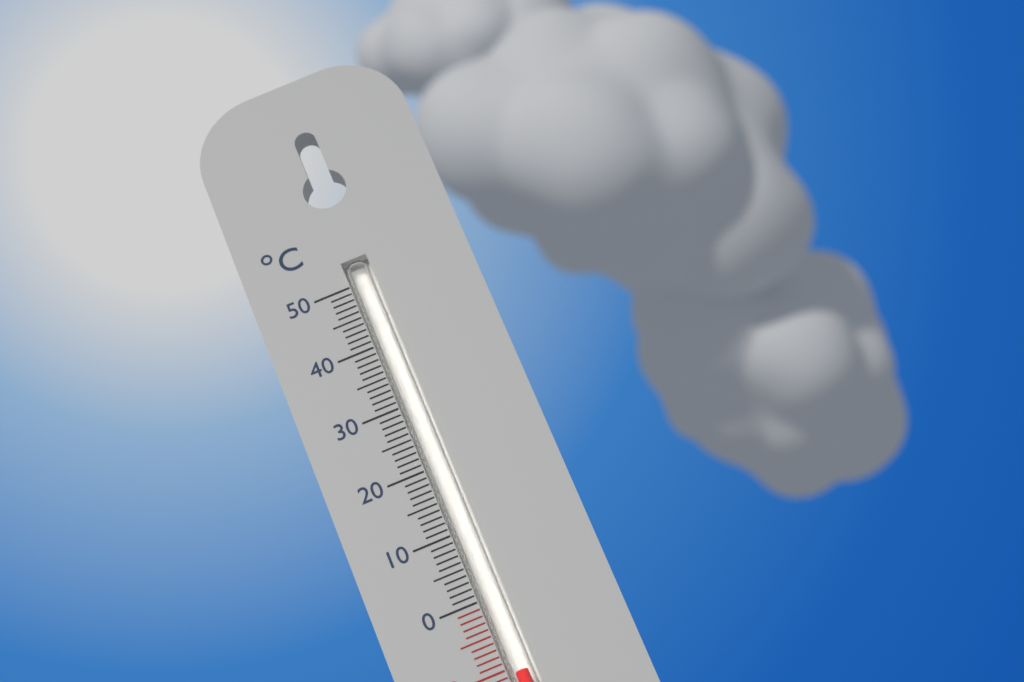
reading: -11 °C
